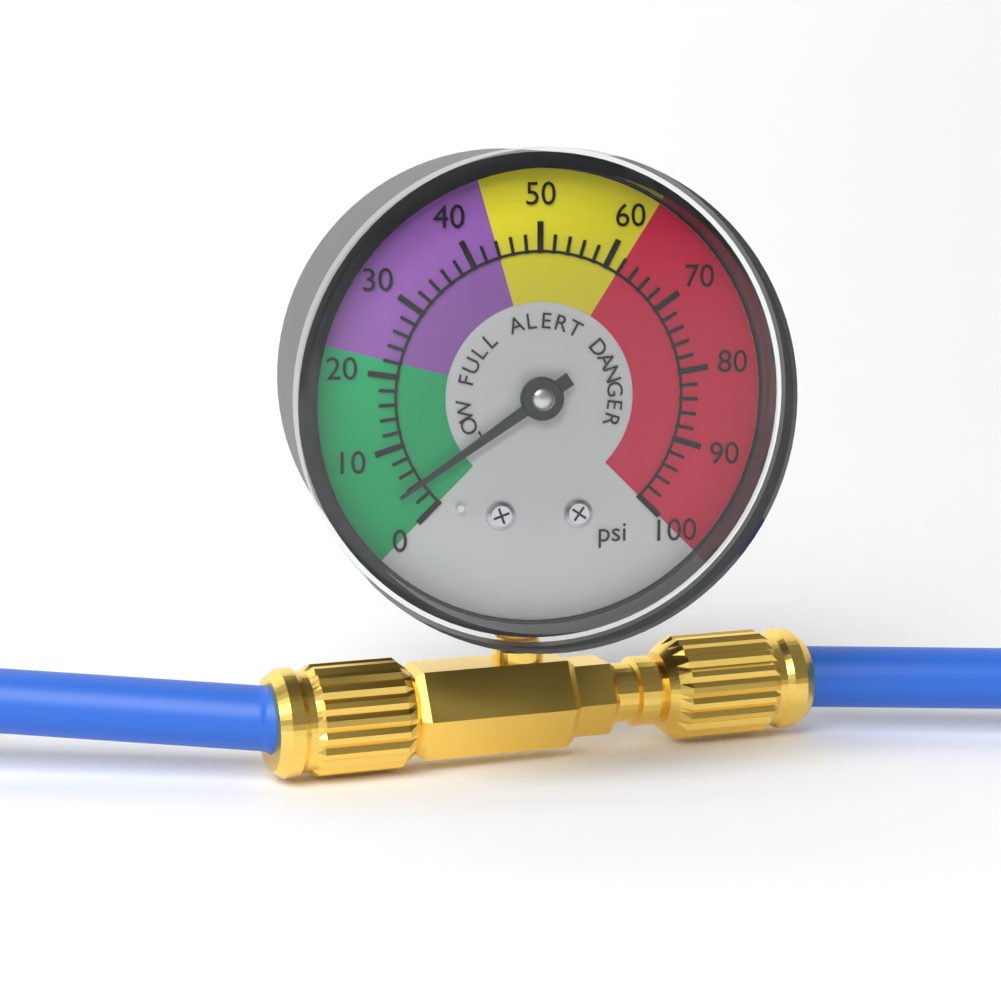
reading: 4 psi
